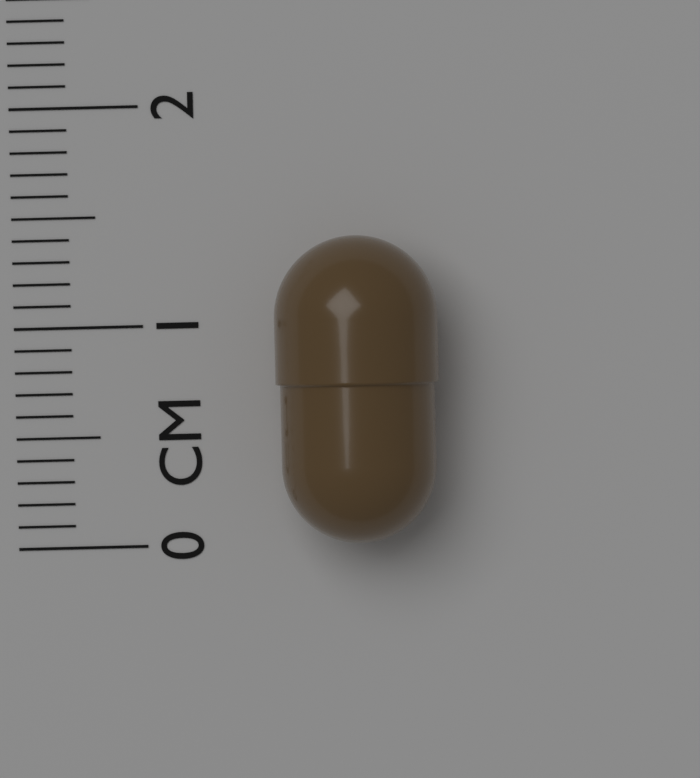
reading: 1.4 cm
